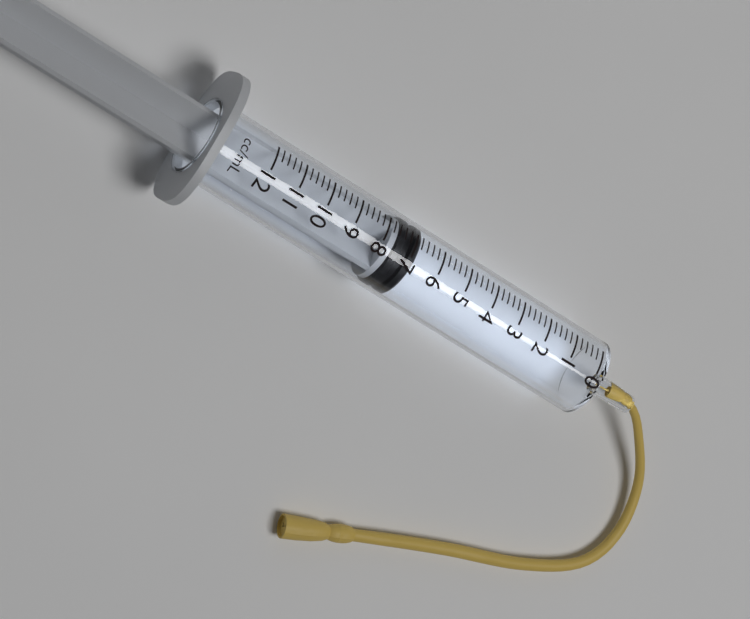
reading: 6.8 ml
